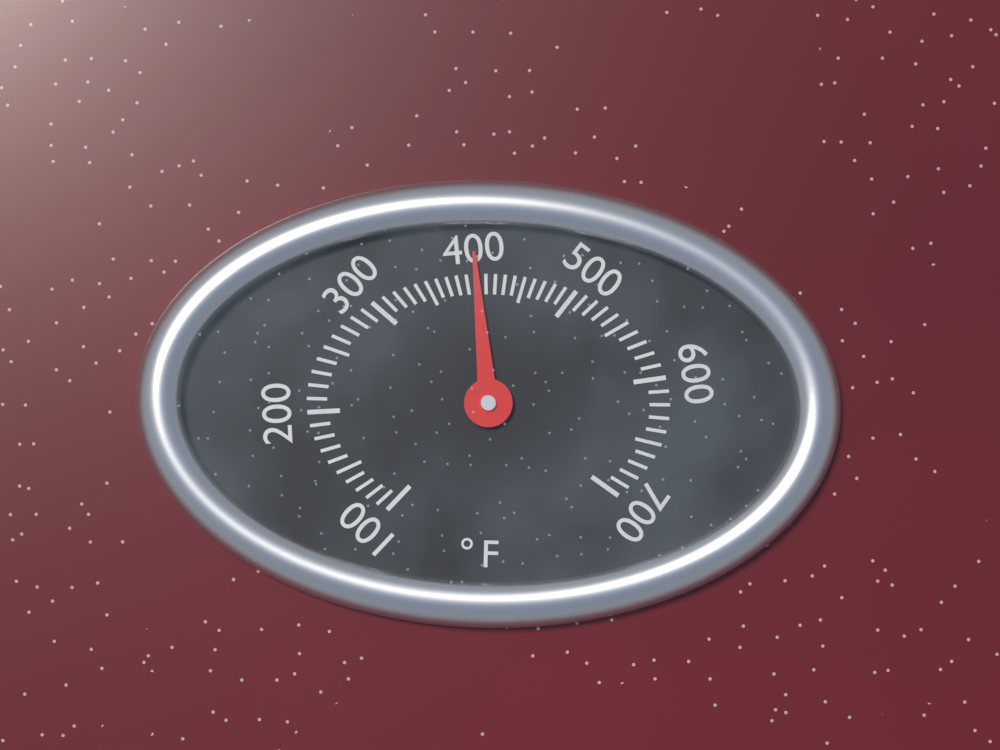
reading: 400 °F
